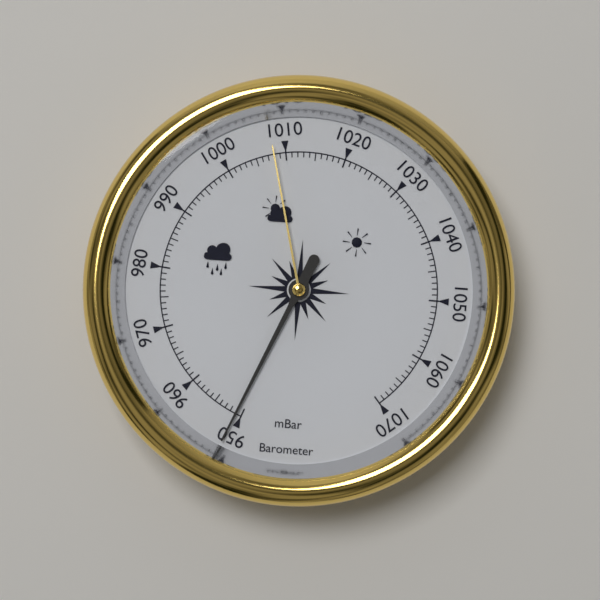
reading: 951 mbar
